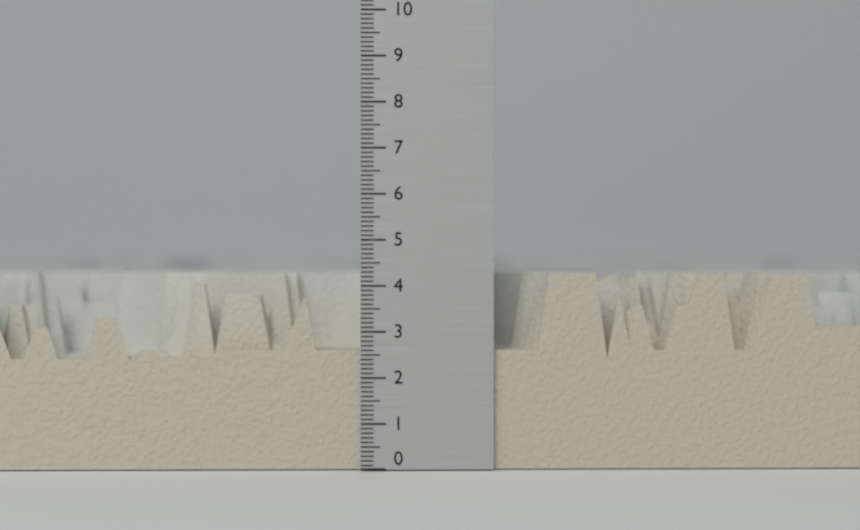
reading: 4.3 (no unit)
